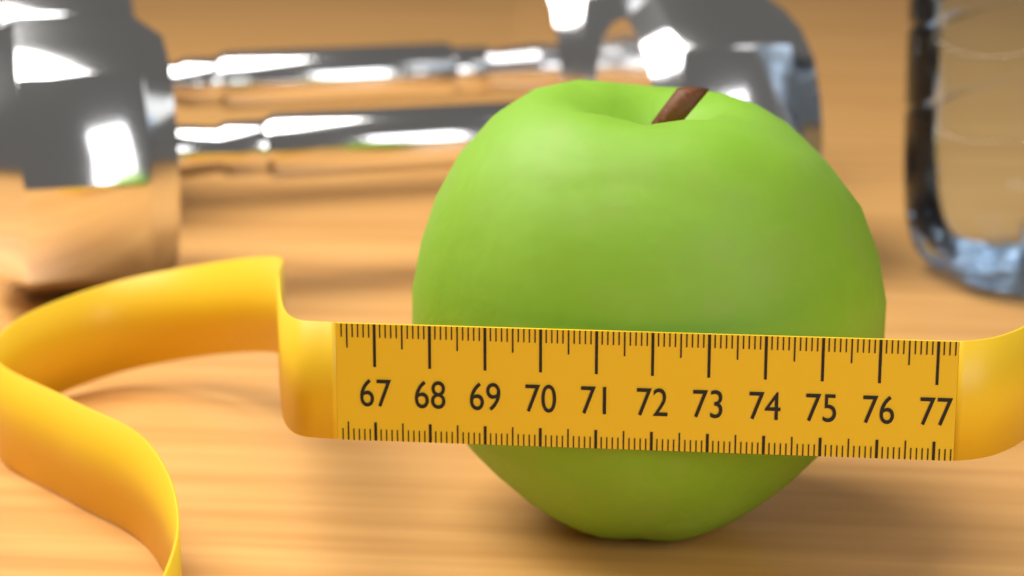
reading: 76.3 (no unit)
